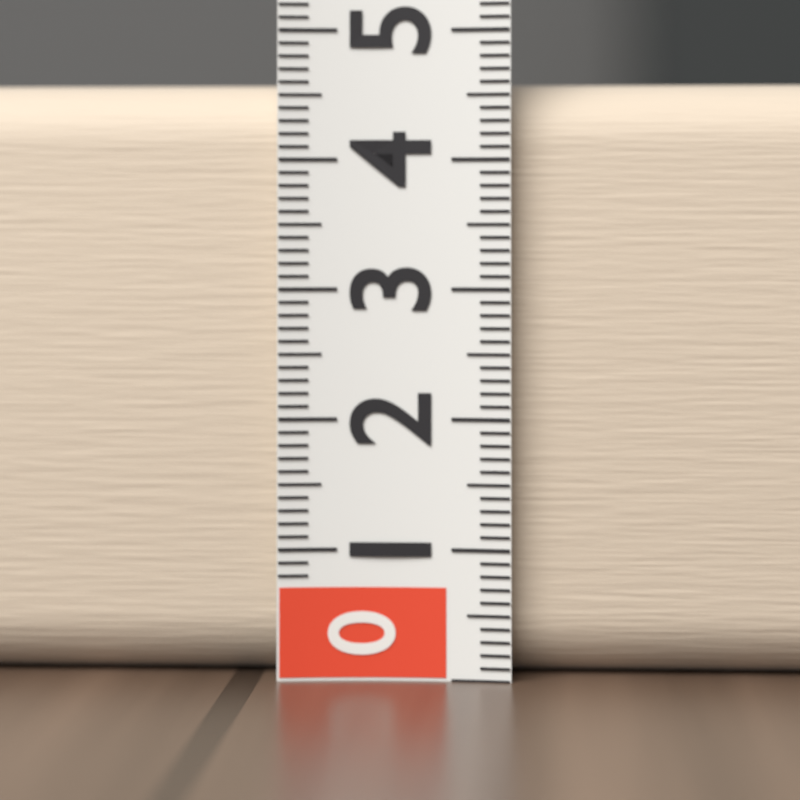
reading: 4.6 (no unit)
